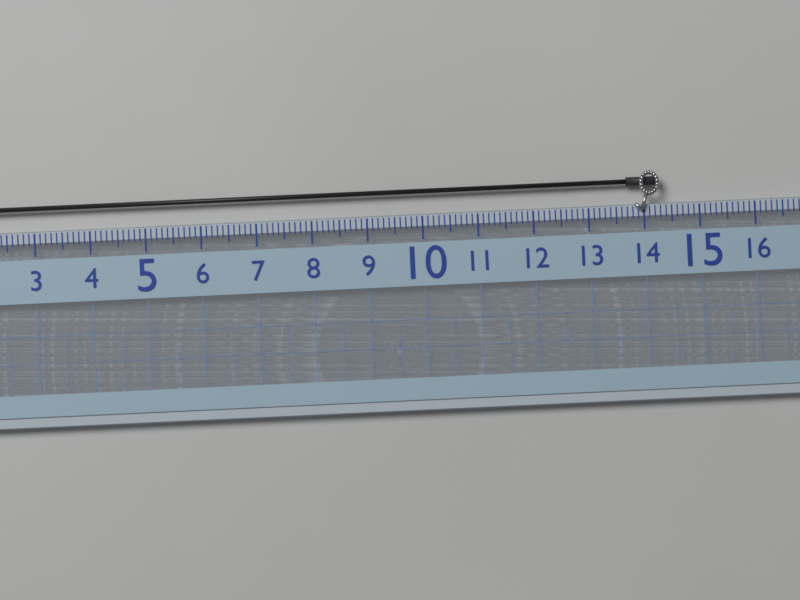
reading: 14.3 (no unit)
